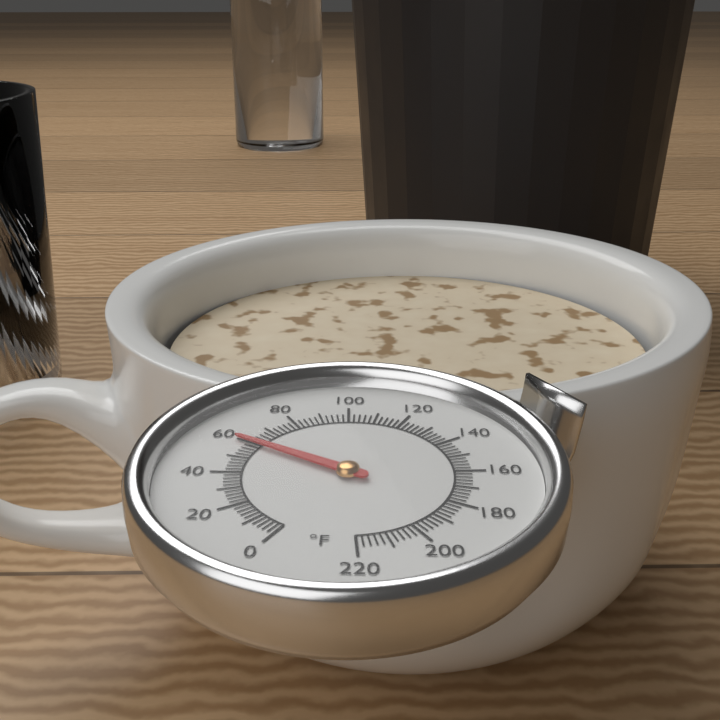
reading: 60 °F
